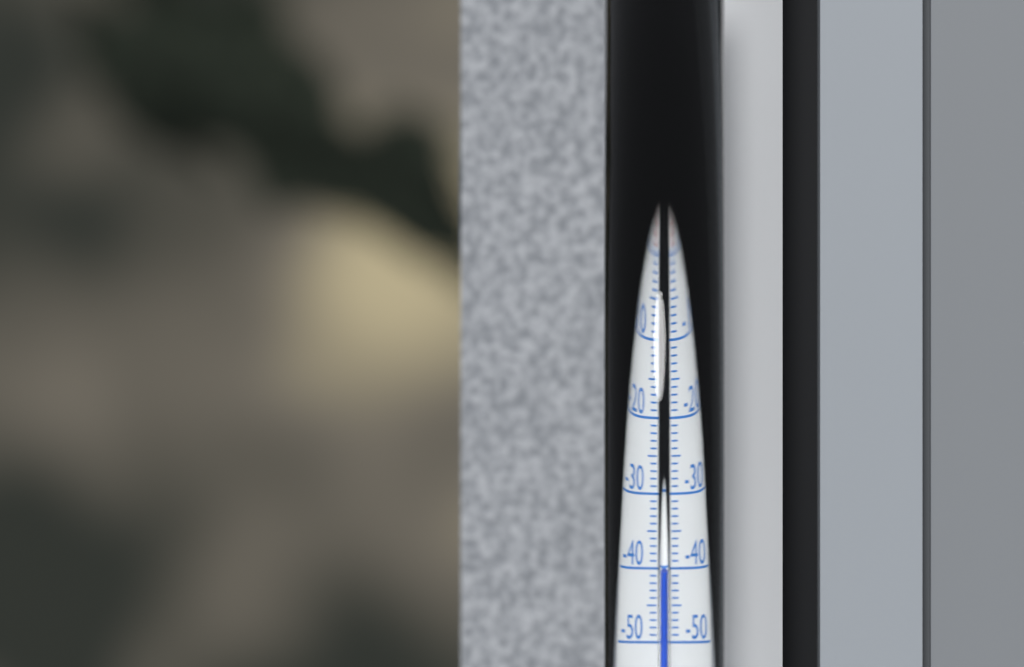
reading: -40 °C
